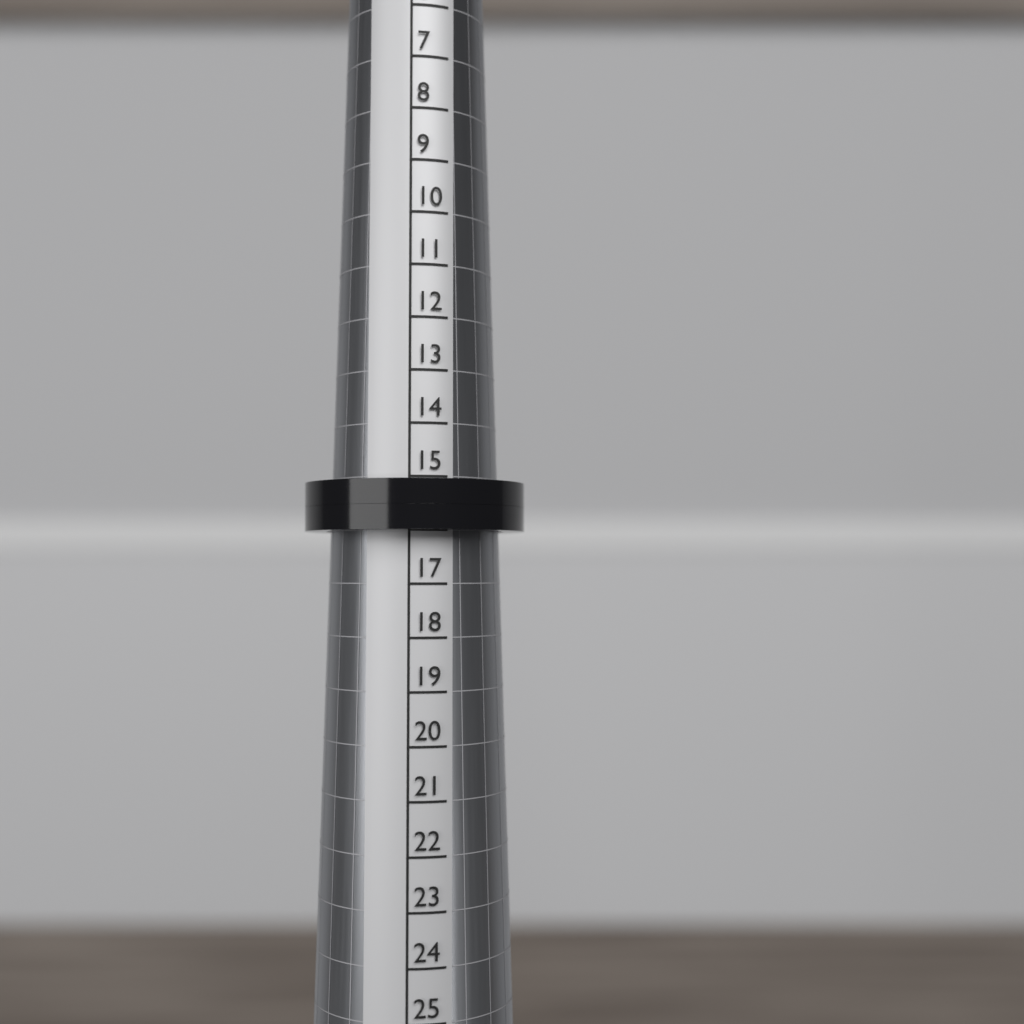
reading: 16 (no unit)
